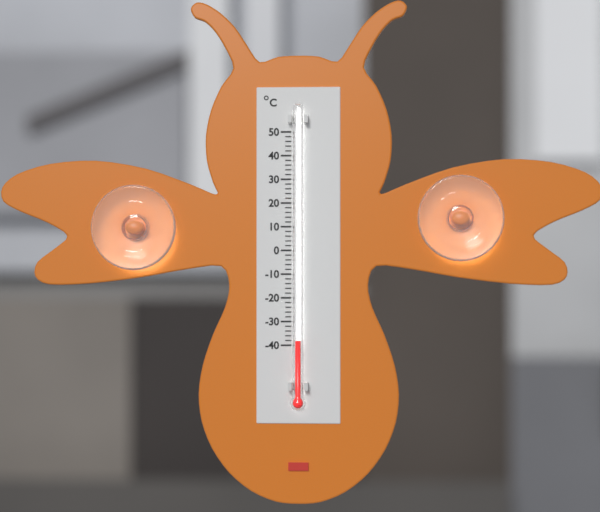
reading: -38 °C
